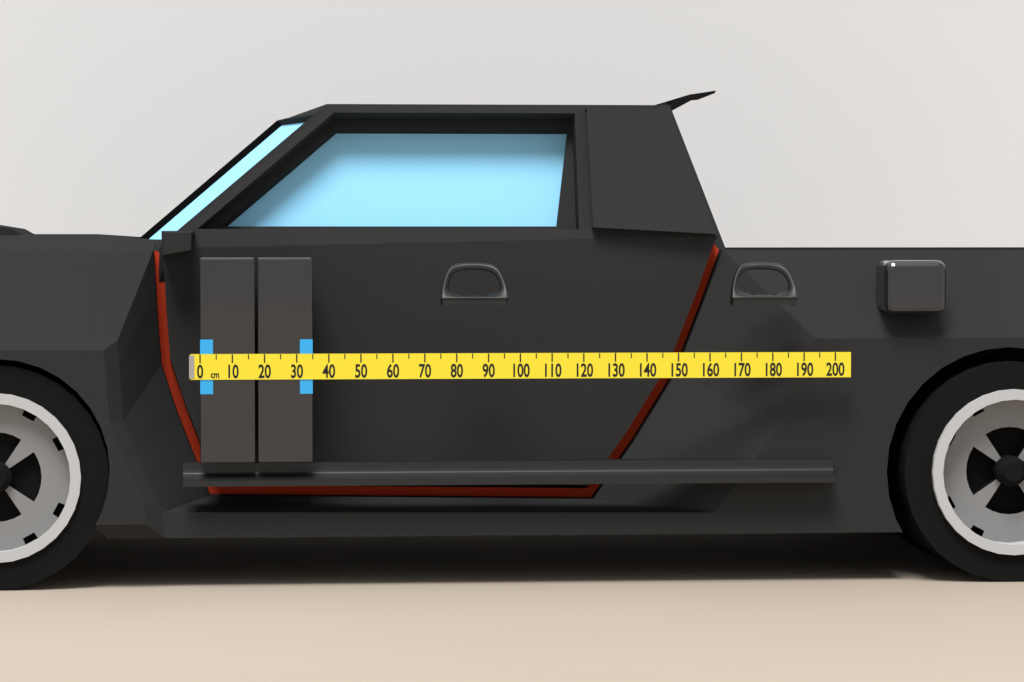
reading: 35 cm
